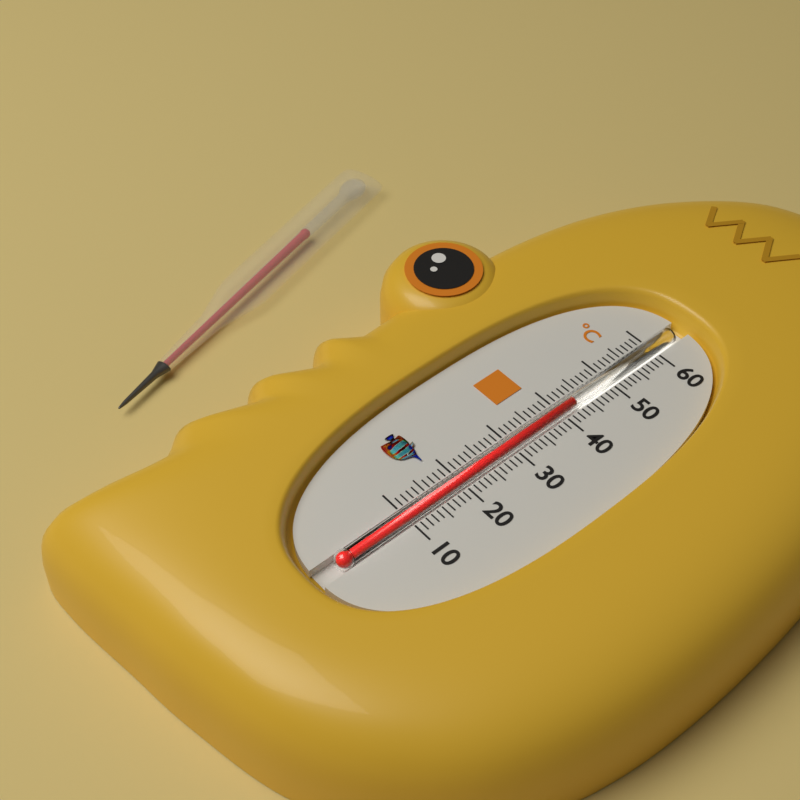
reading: 43 °C
